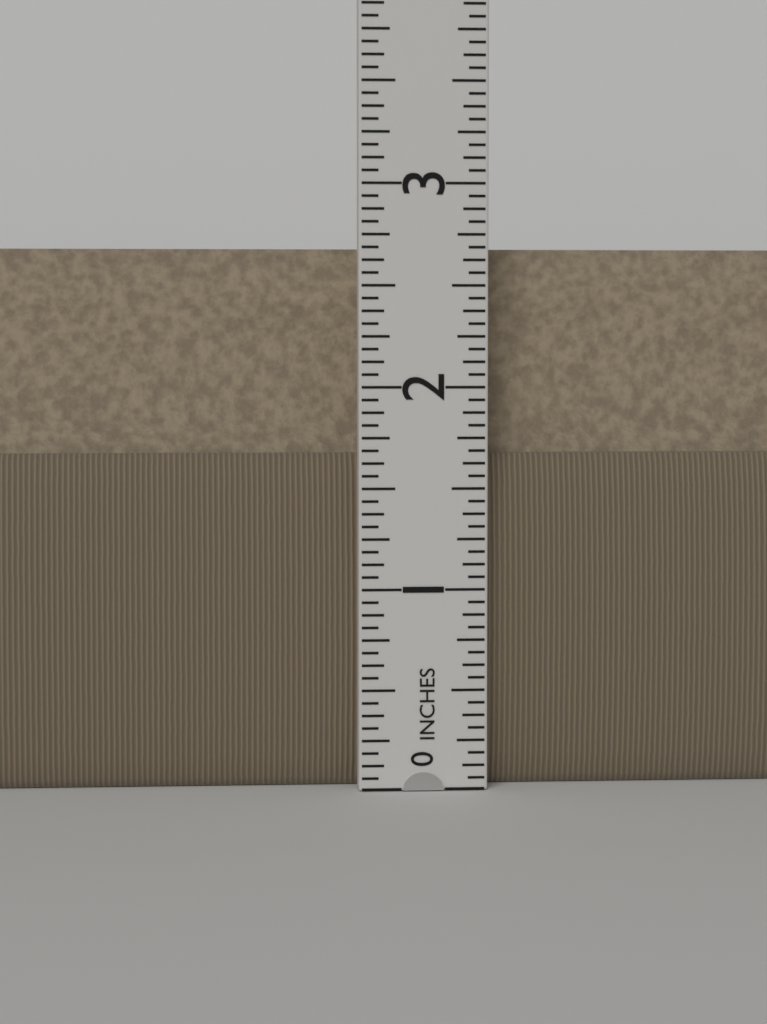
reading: 2.6875 in
